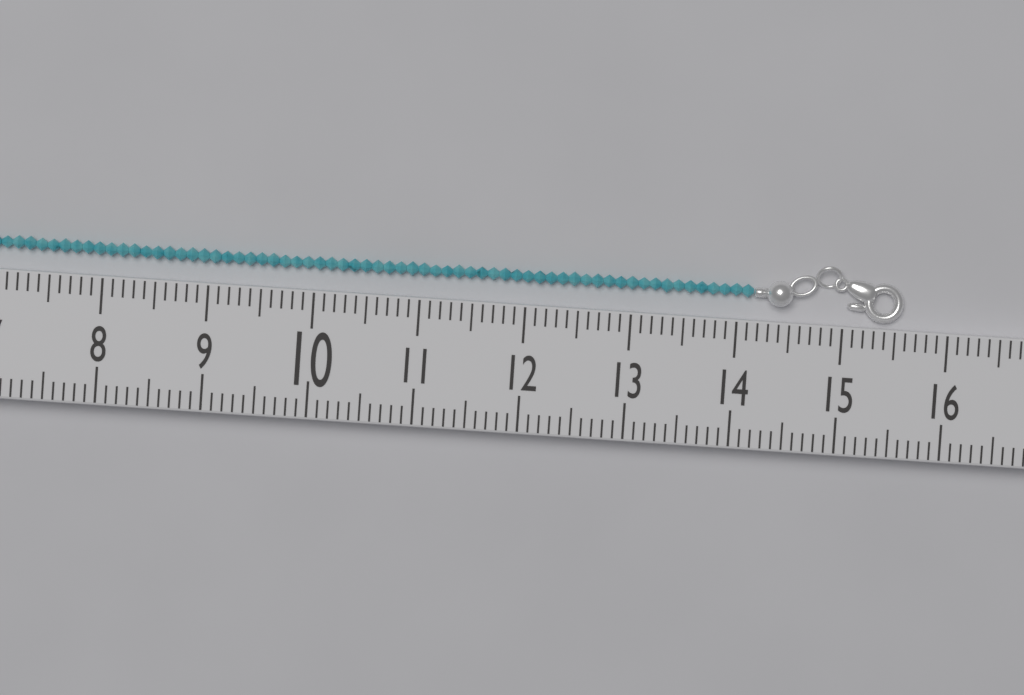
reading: 15.6 (no unit)
